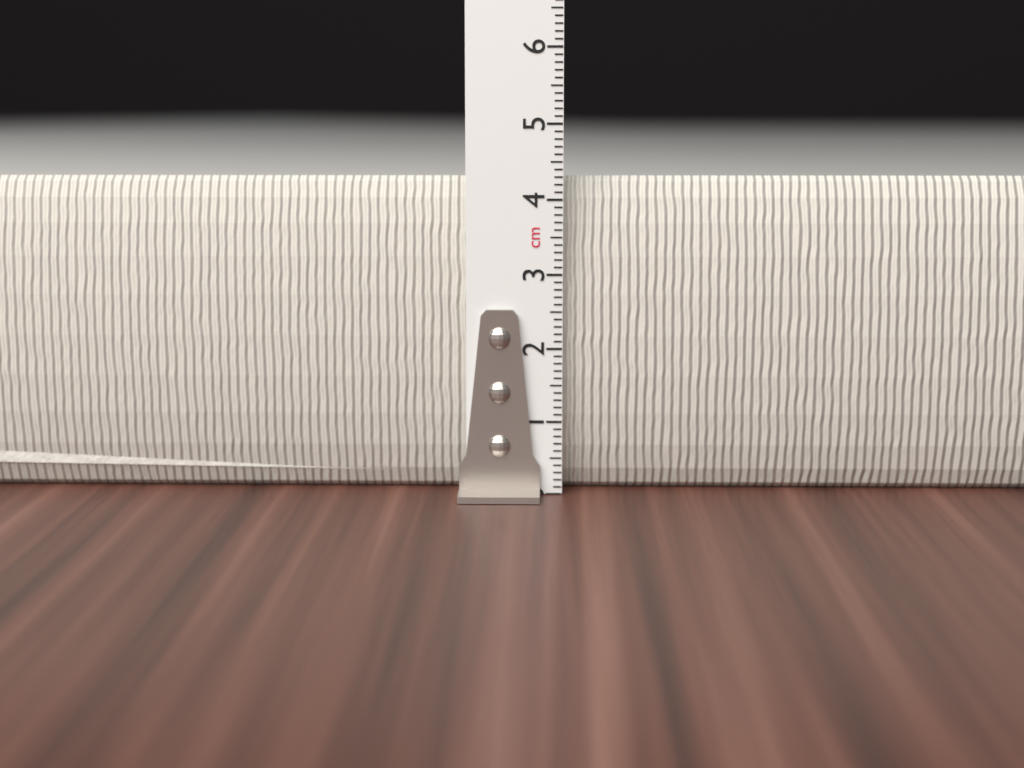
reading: 4.3 cm
